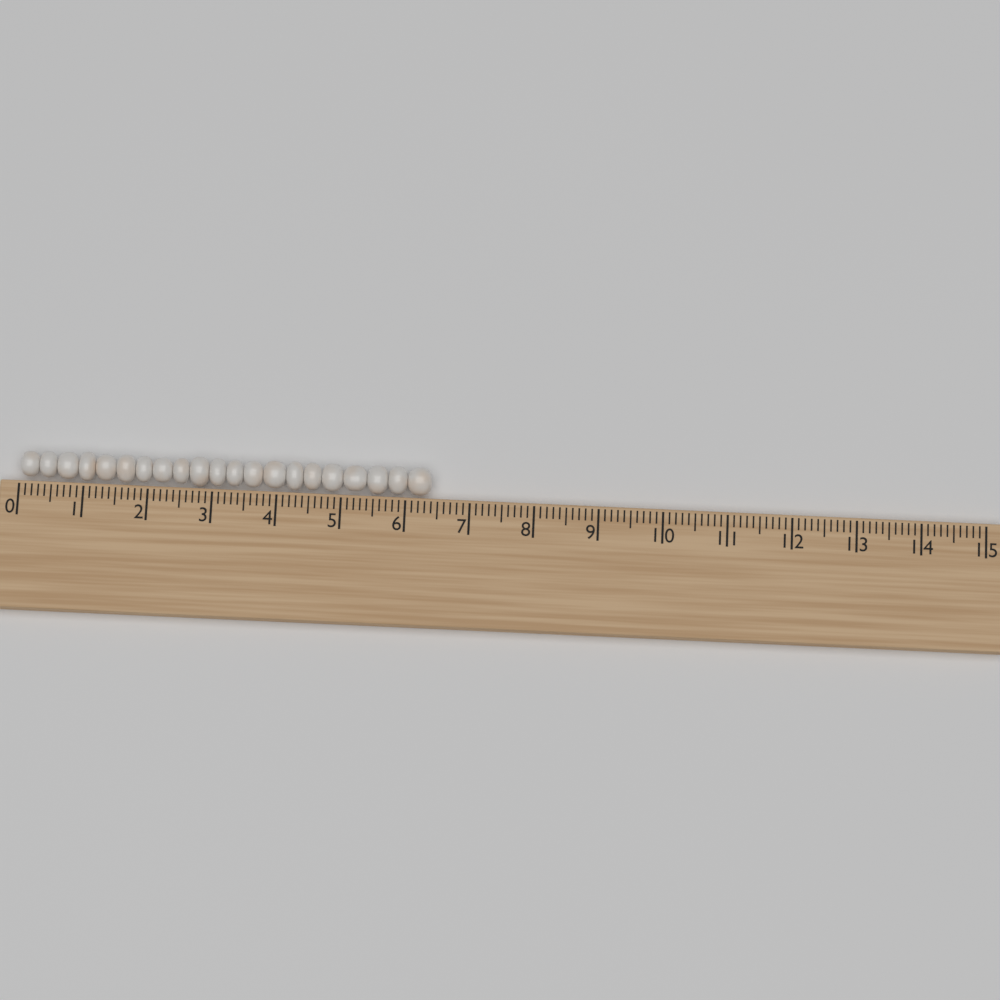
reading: 6.4 (no unit)
